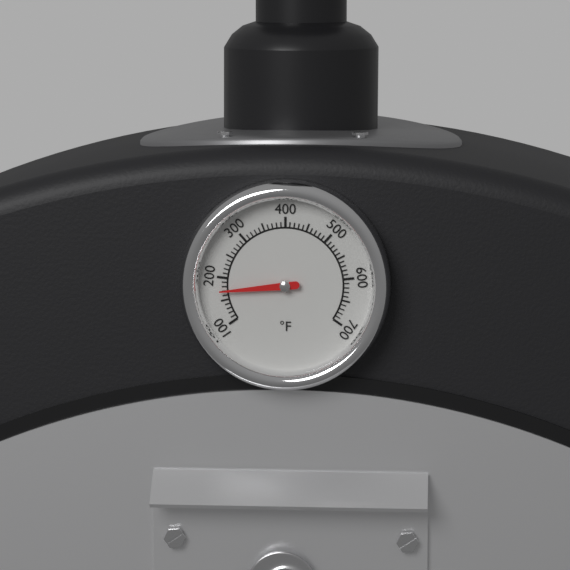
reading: 170 °F
